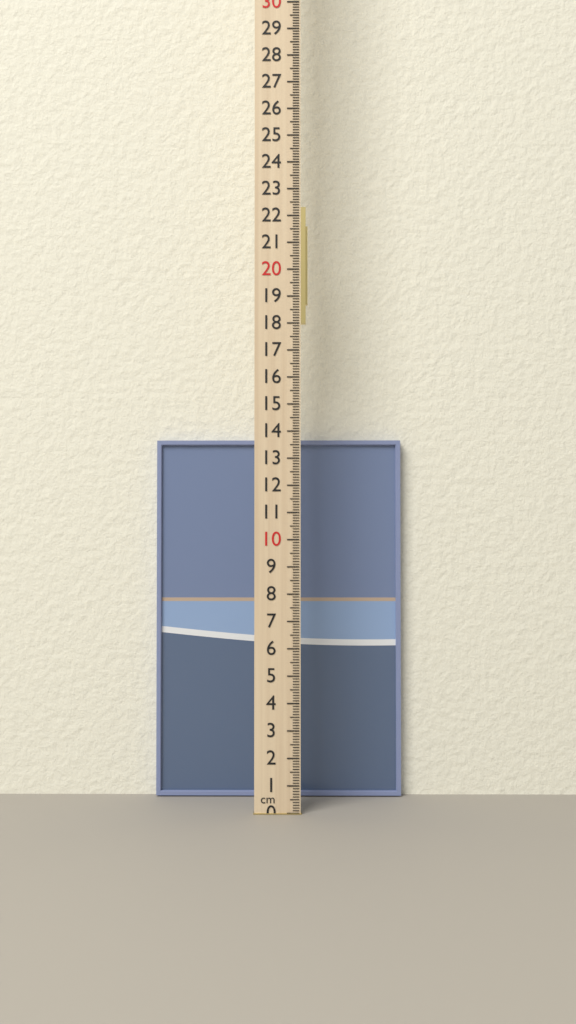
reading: 13.9 cm
